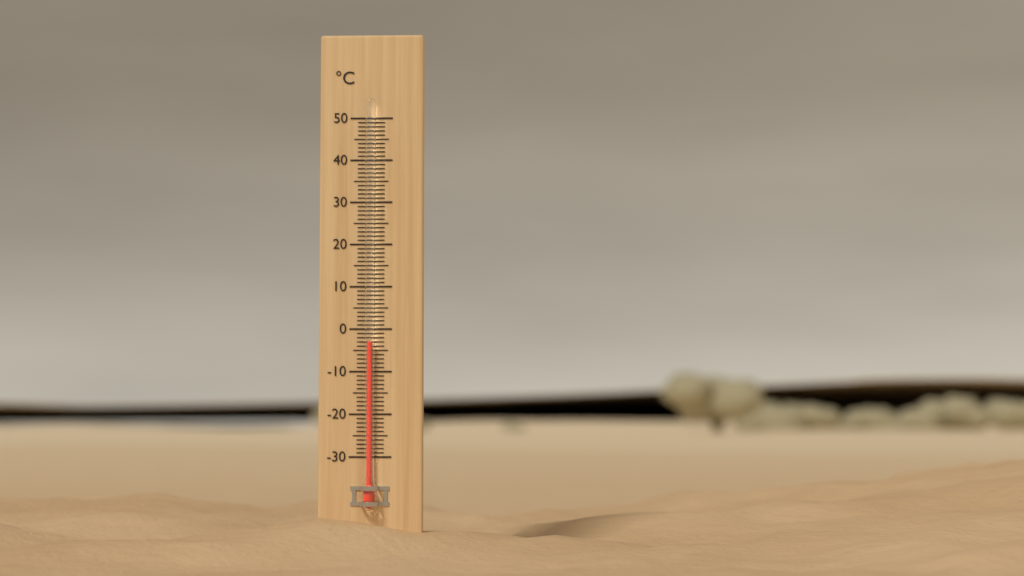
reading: -3 °C
